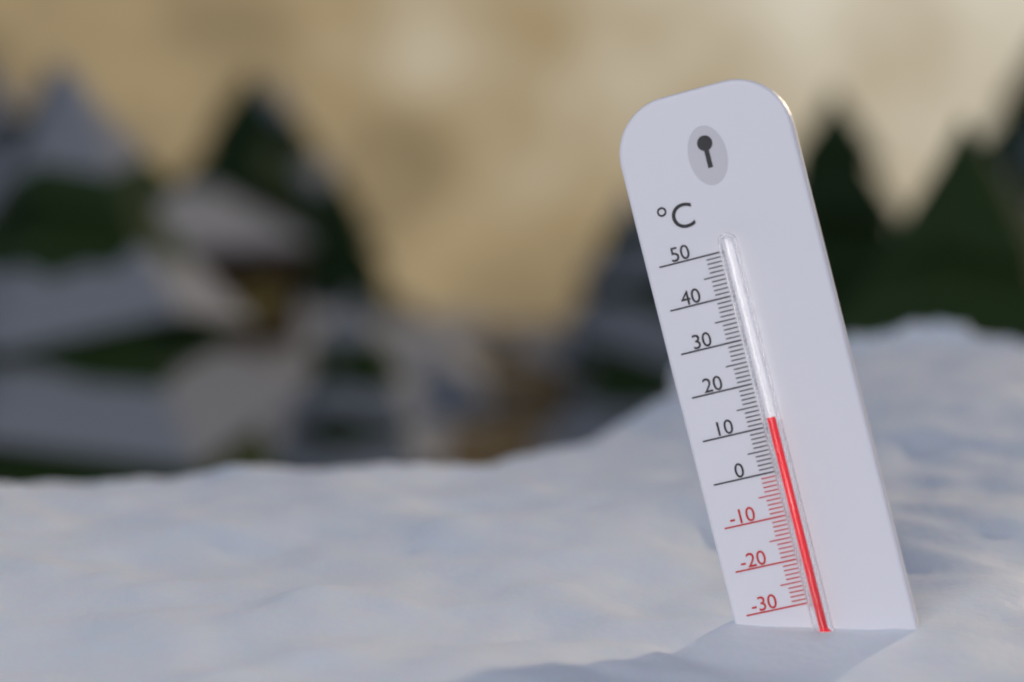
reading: 12 °C
